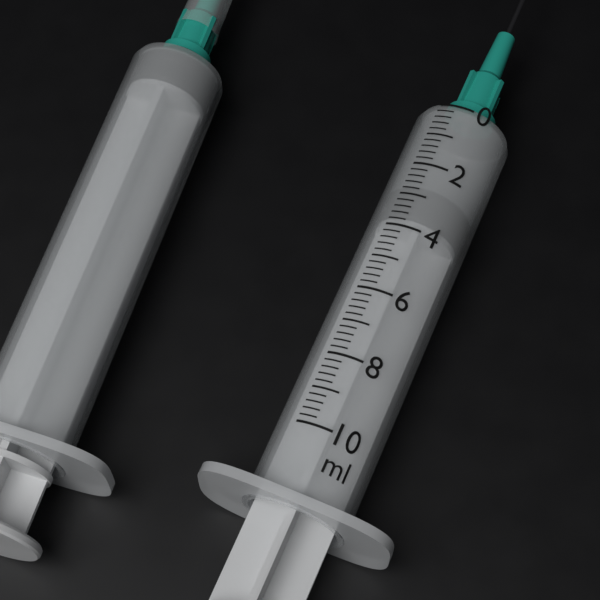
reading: 2.6 ml
